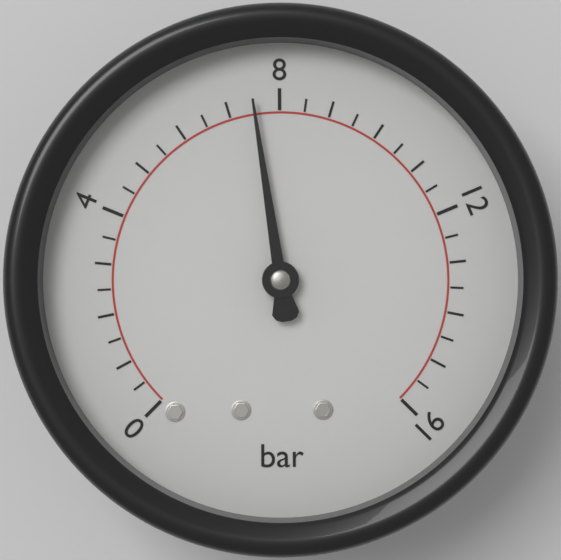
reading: 7.5 bar
